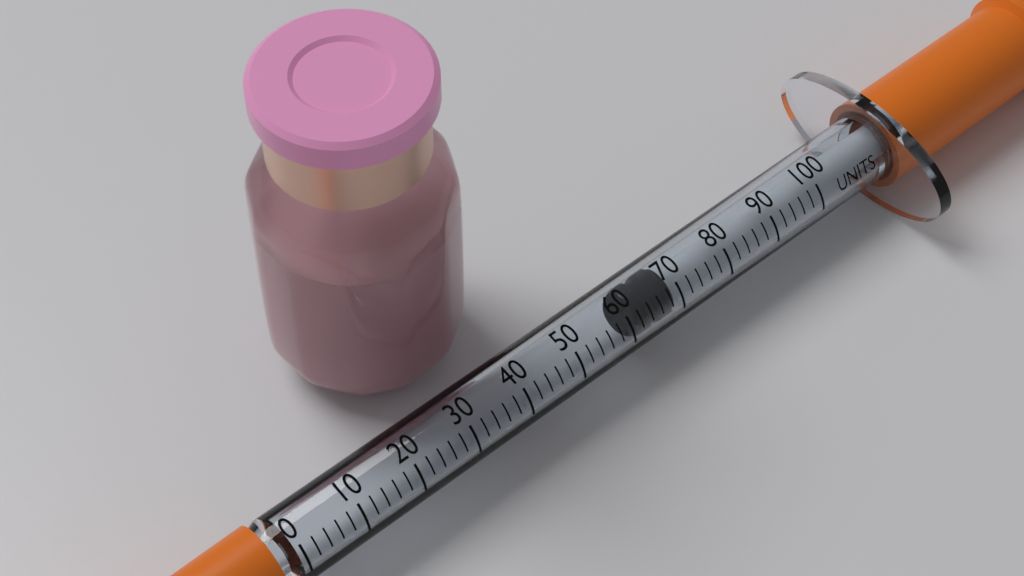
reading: 62 units
